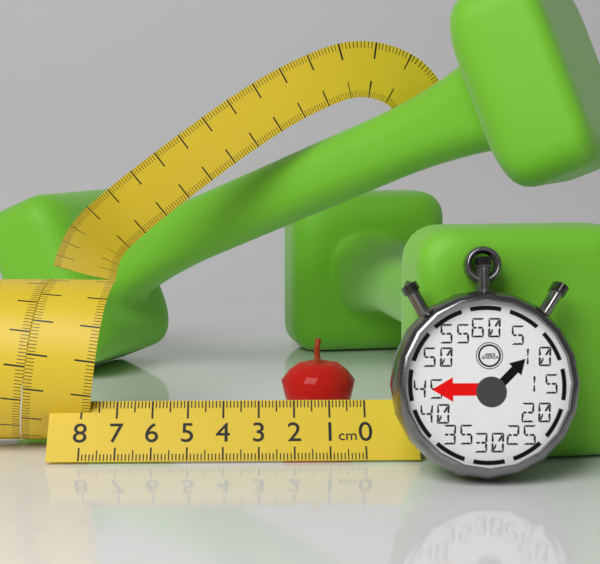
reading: 2.3 cm
